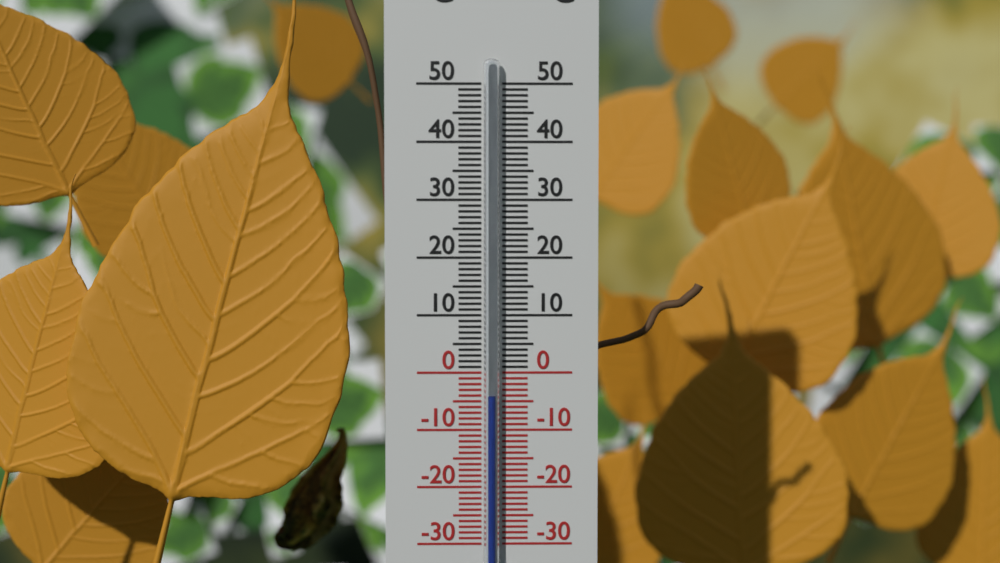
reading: -4 °C
